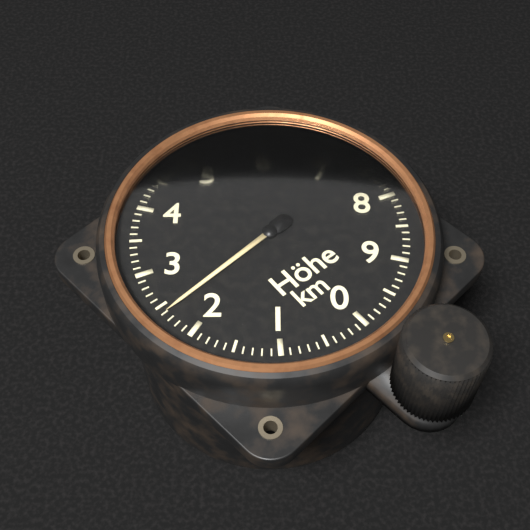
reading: 2.4 km
